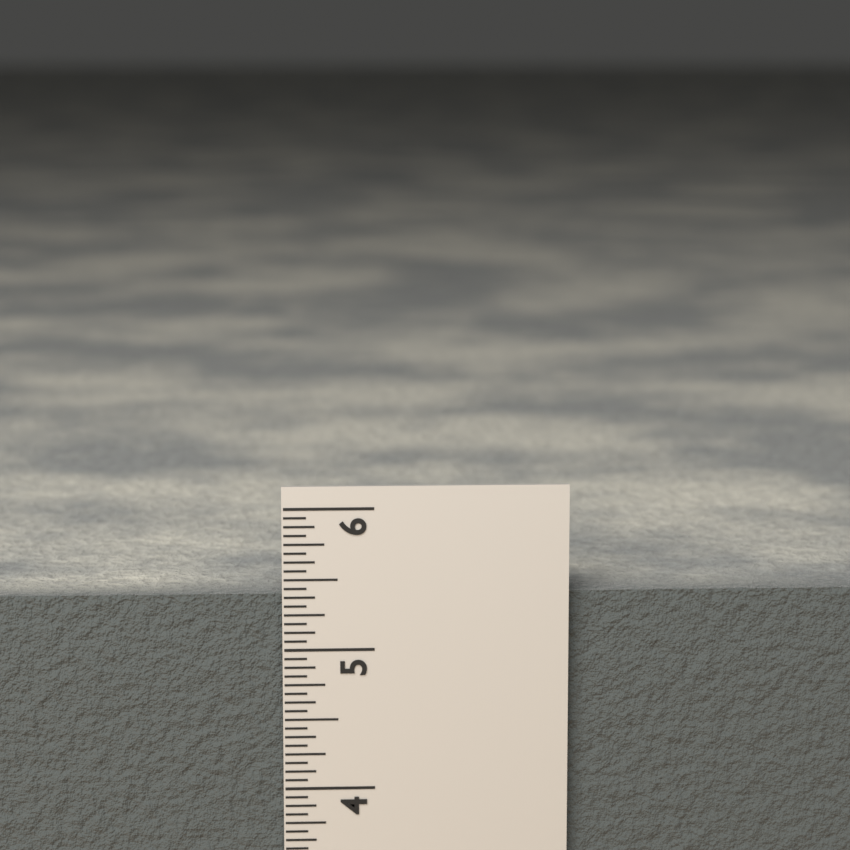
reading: 5.3750 in
